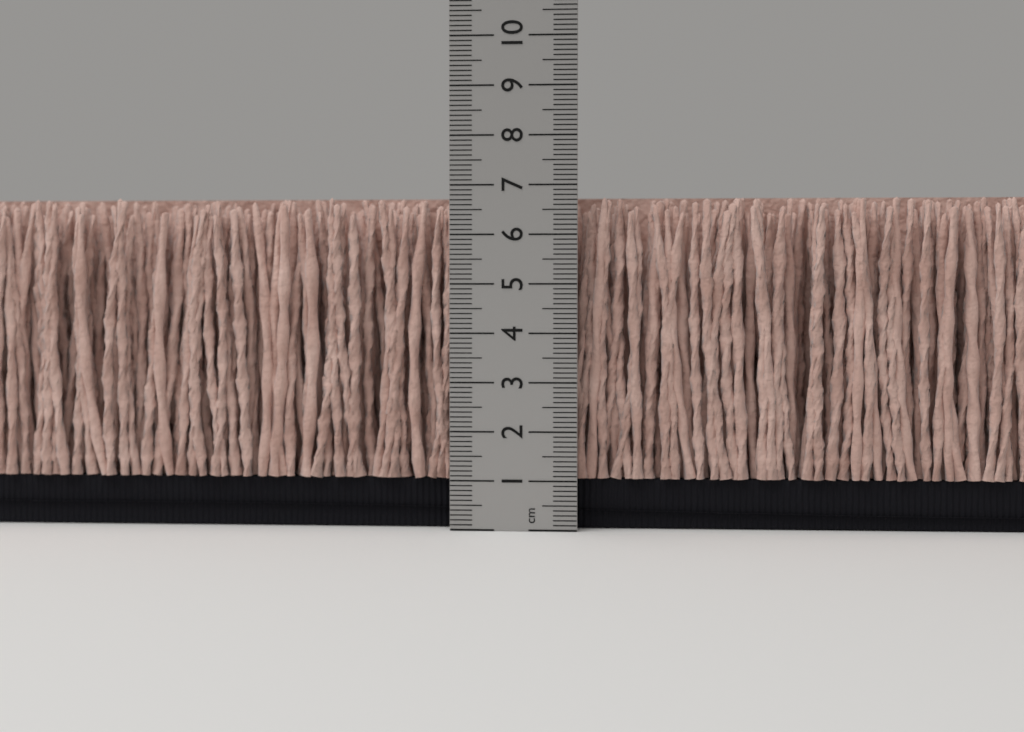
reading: 6.8 cm
